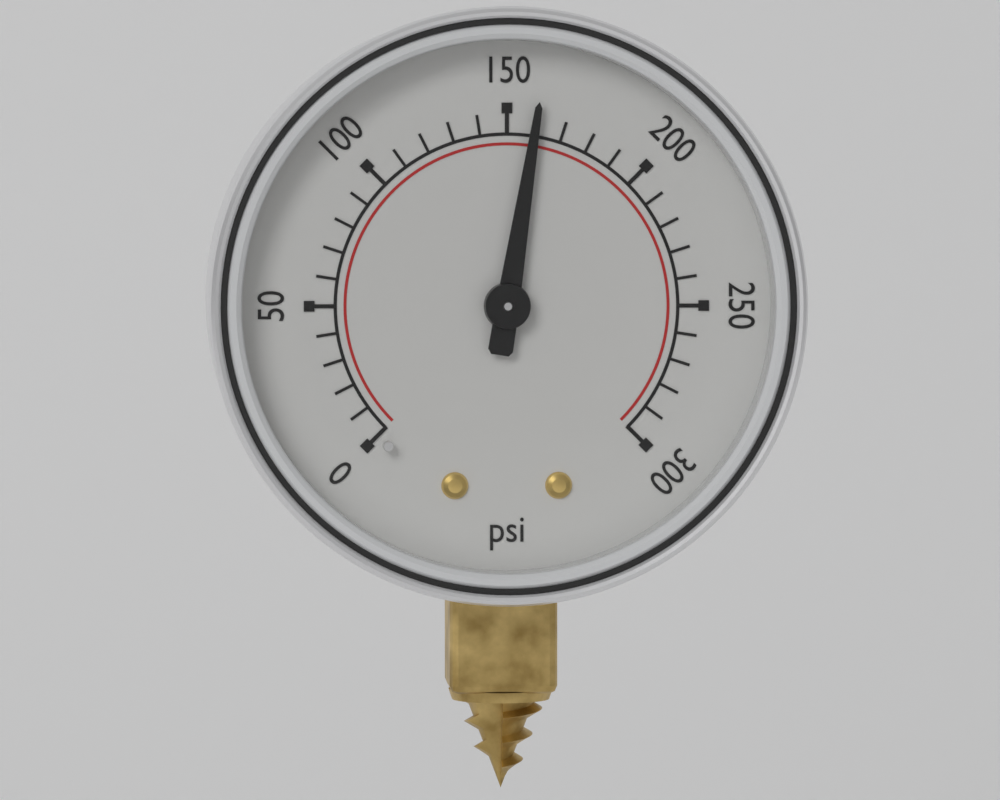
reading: 160 psi
